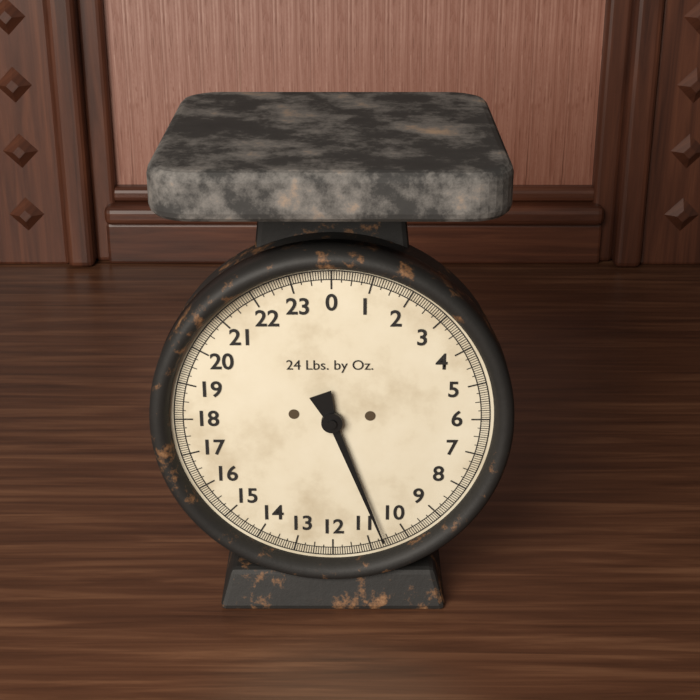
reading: 10.6250 lb
